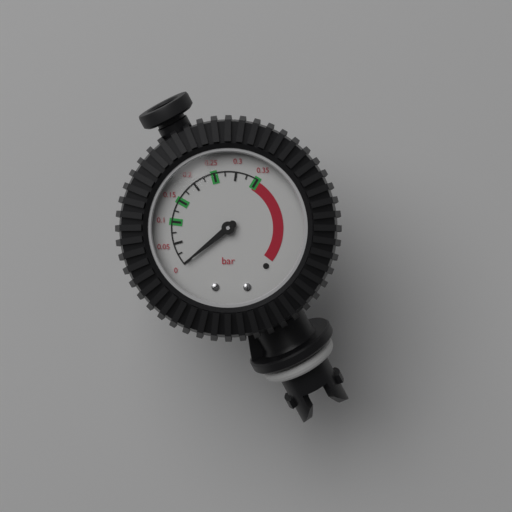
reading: 0.000 bar
